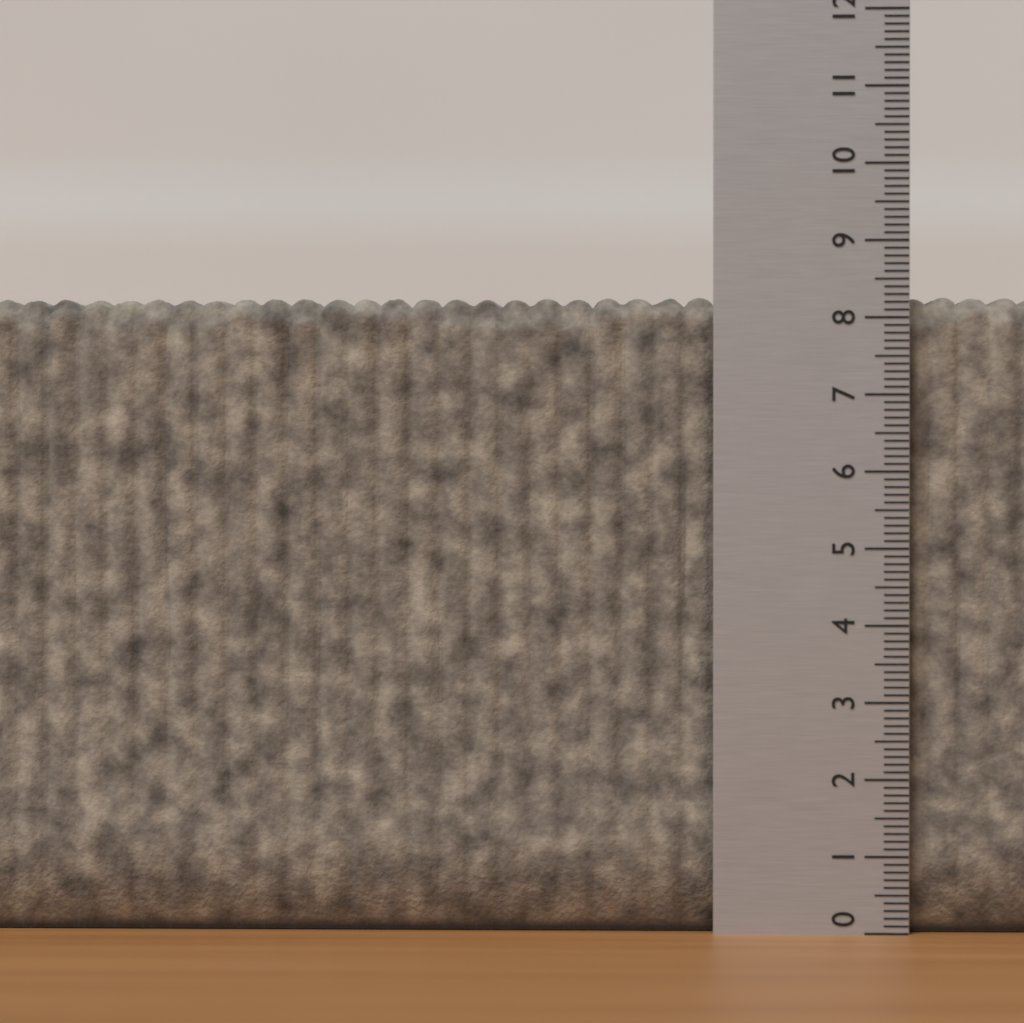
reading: 8.3 (no unit)
